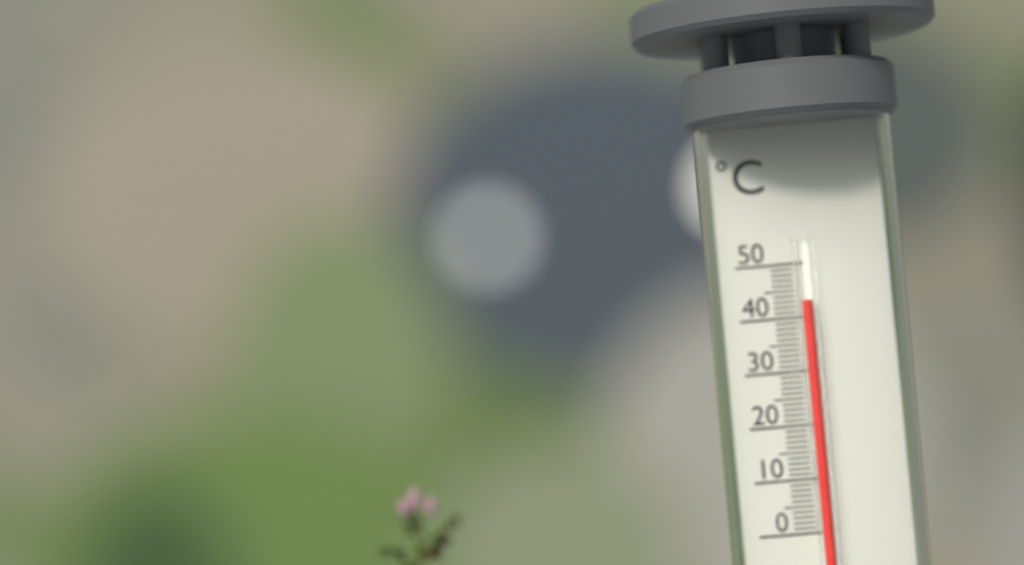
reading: 43 °C
